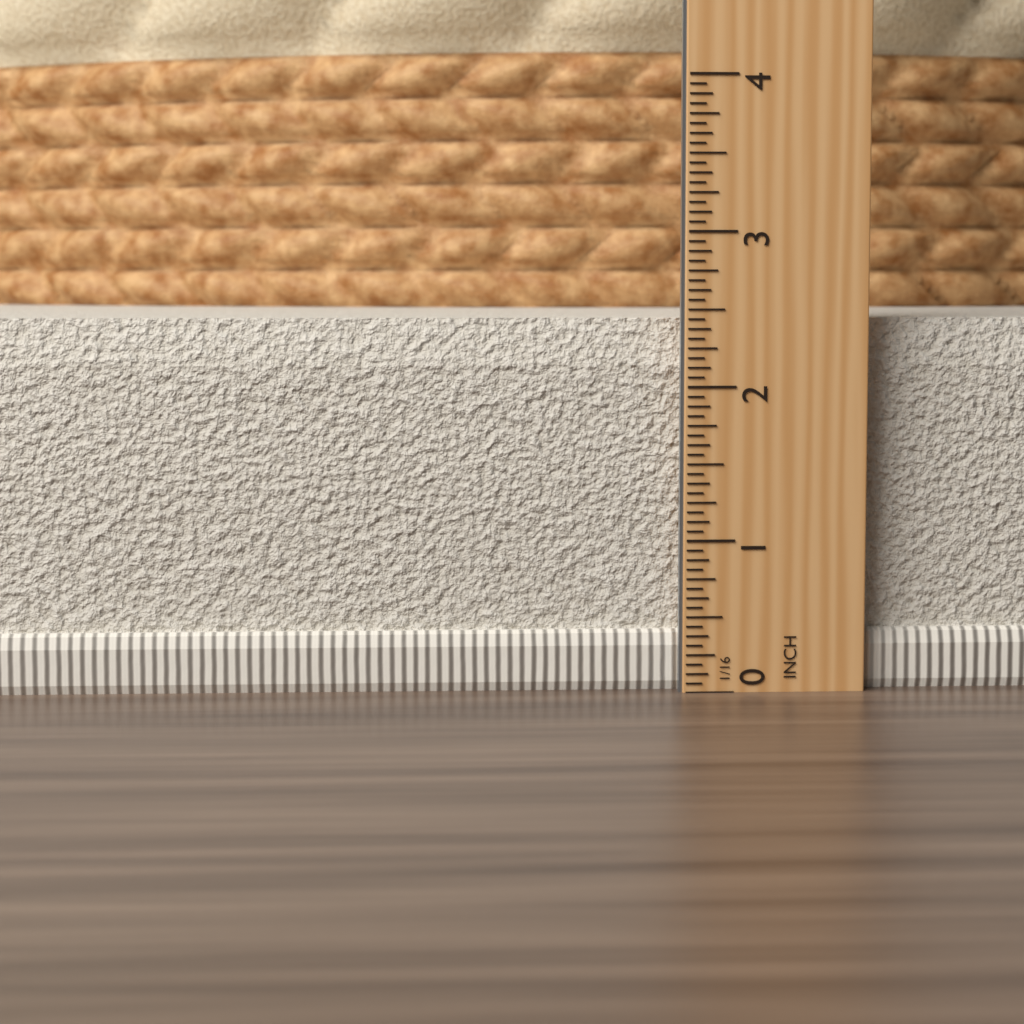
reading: 2.4375 in
